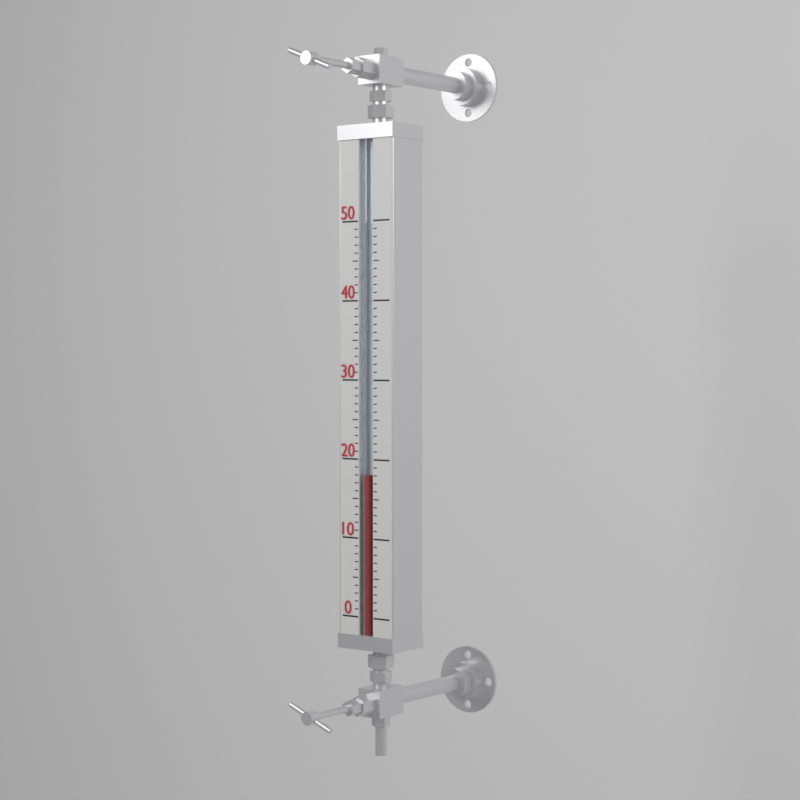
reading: 18 (no unit)
